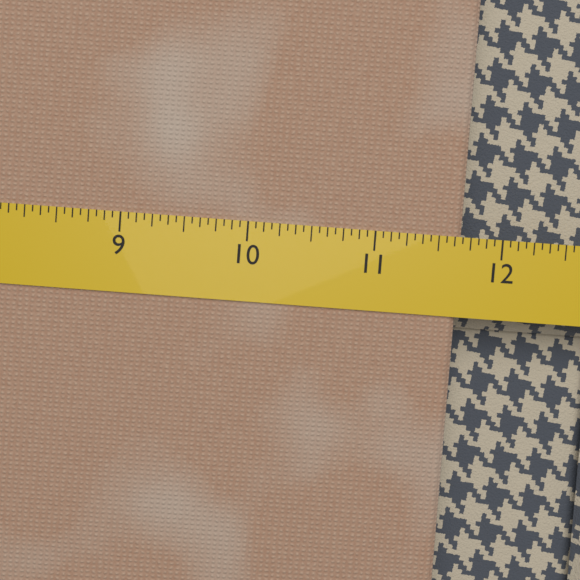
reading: 11.6875 (no unit)
